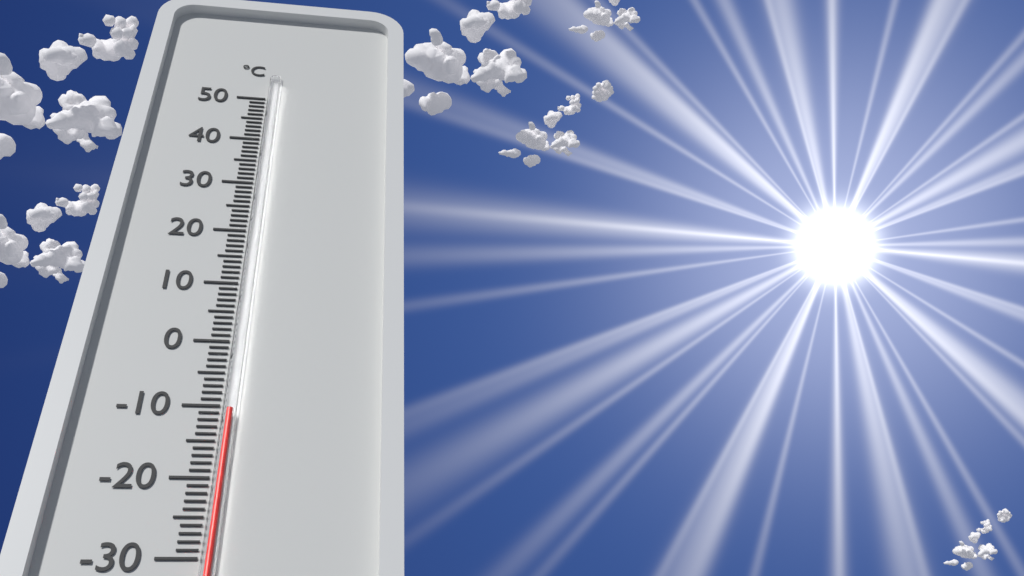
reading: -11 °C
